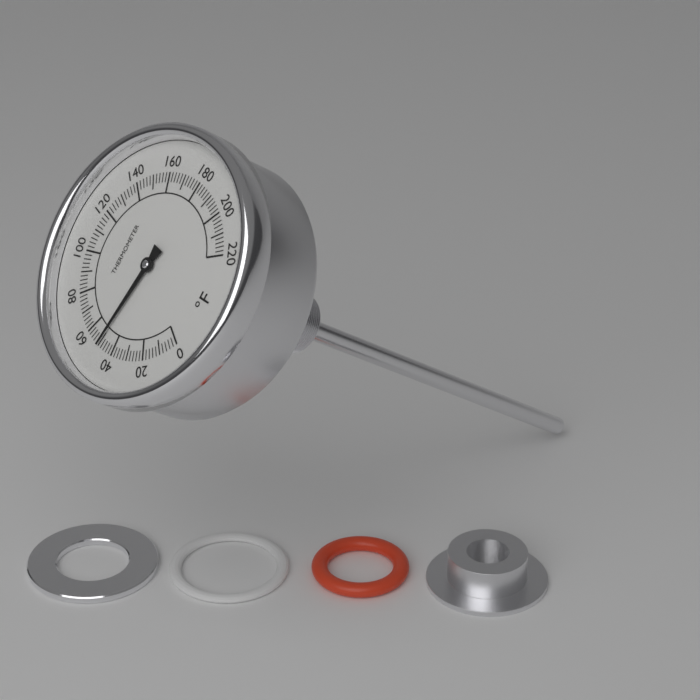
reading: 50 °F
